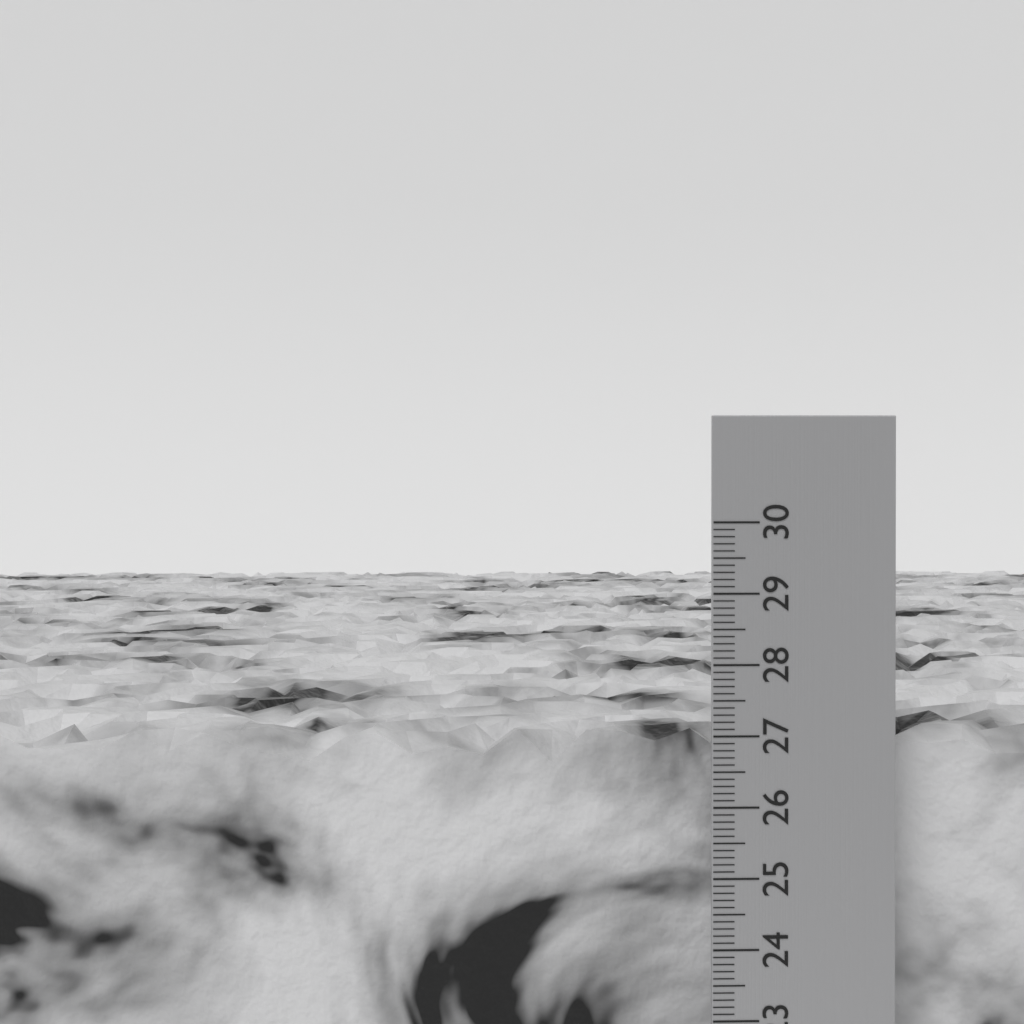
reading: 27.0 cm
